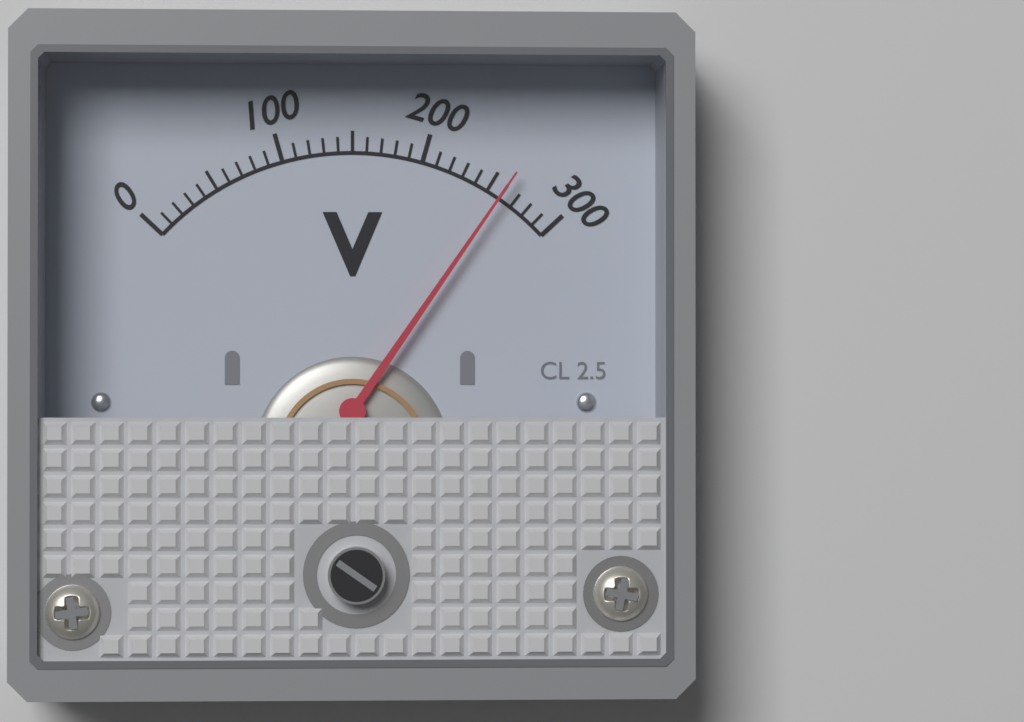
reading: 260 V
